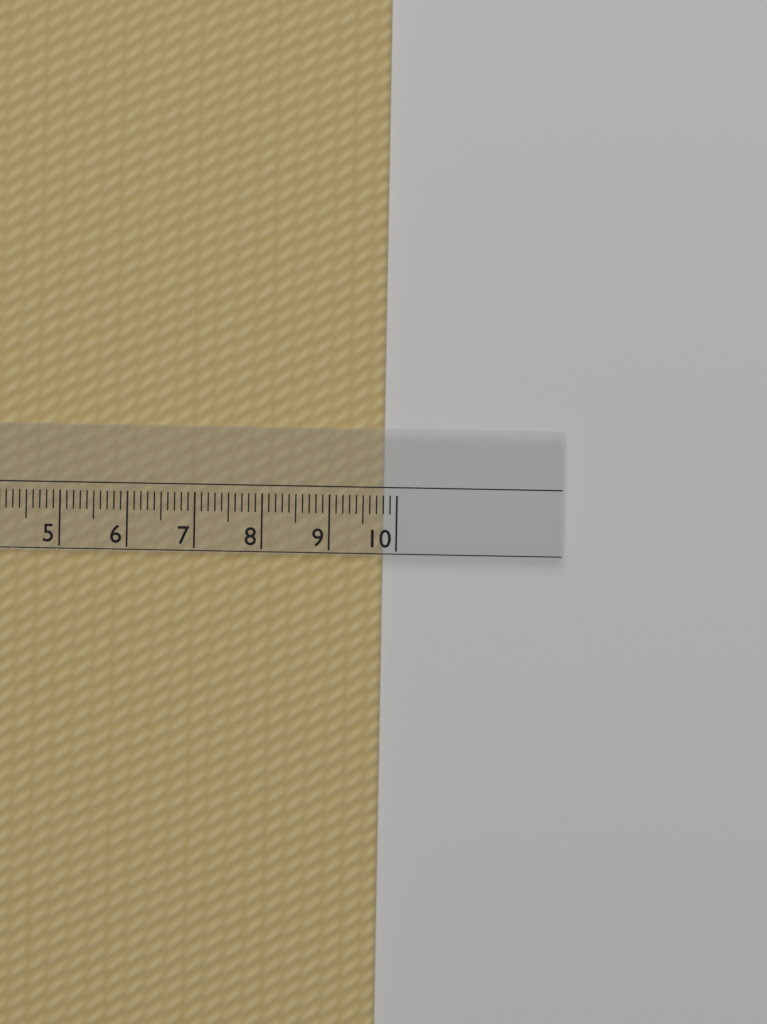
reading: 9.8 cm
